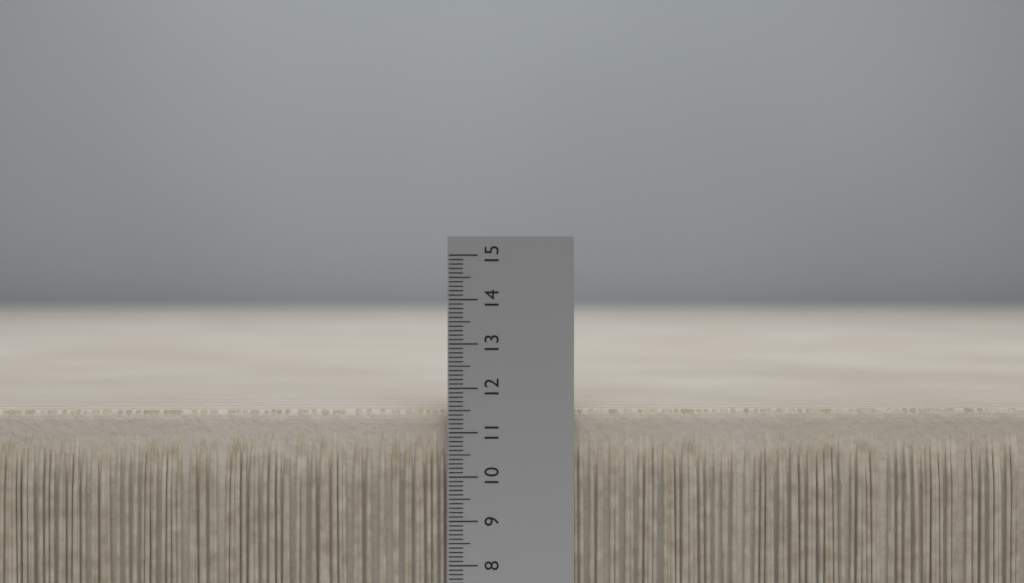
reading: 11.5 (no unit)
